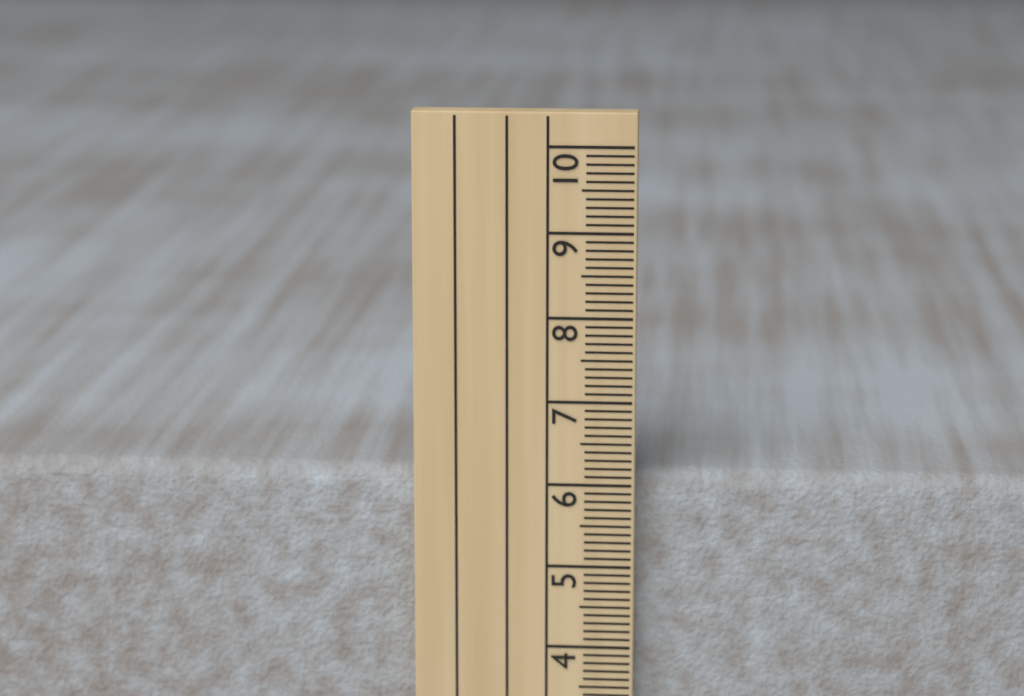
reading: 6.1 cm
